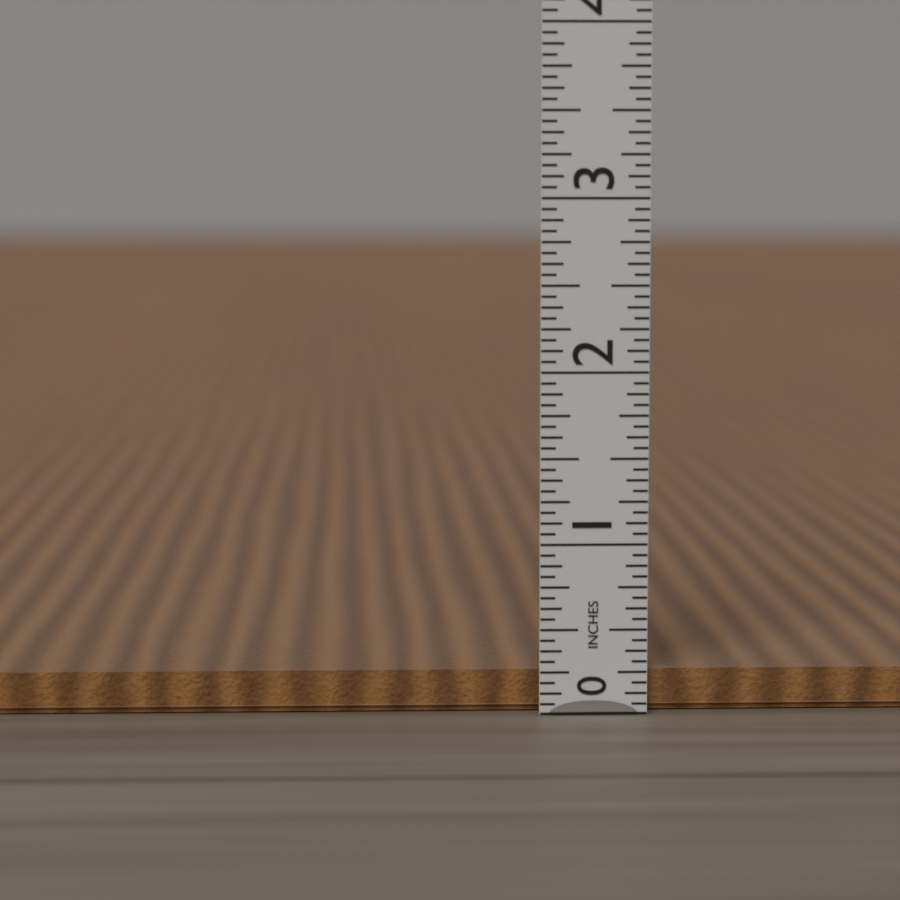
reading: 0.2500 in
